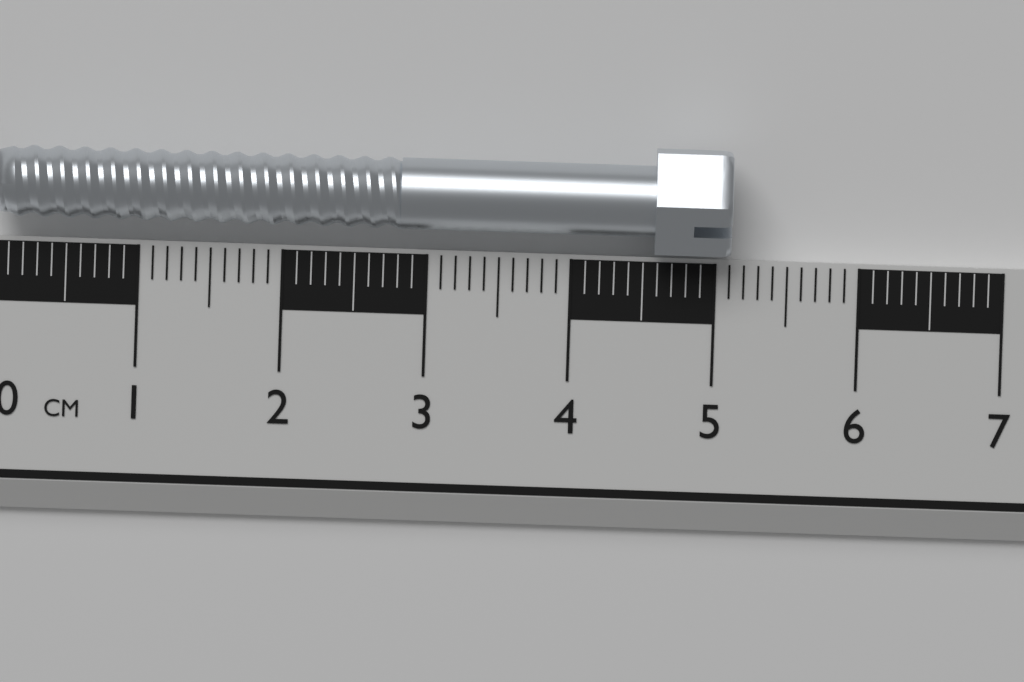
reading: 5.1 cm
